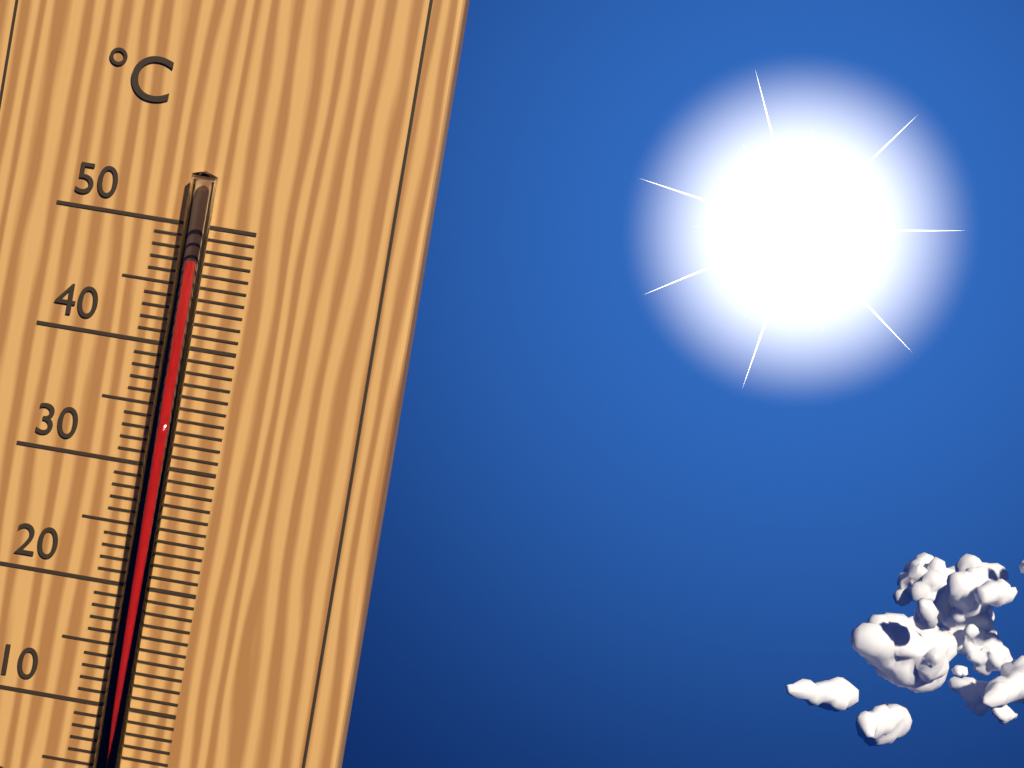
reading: 47 °C
